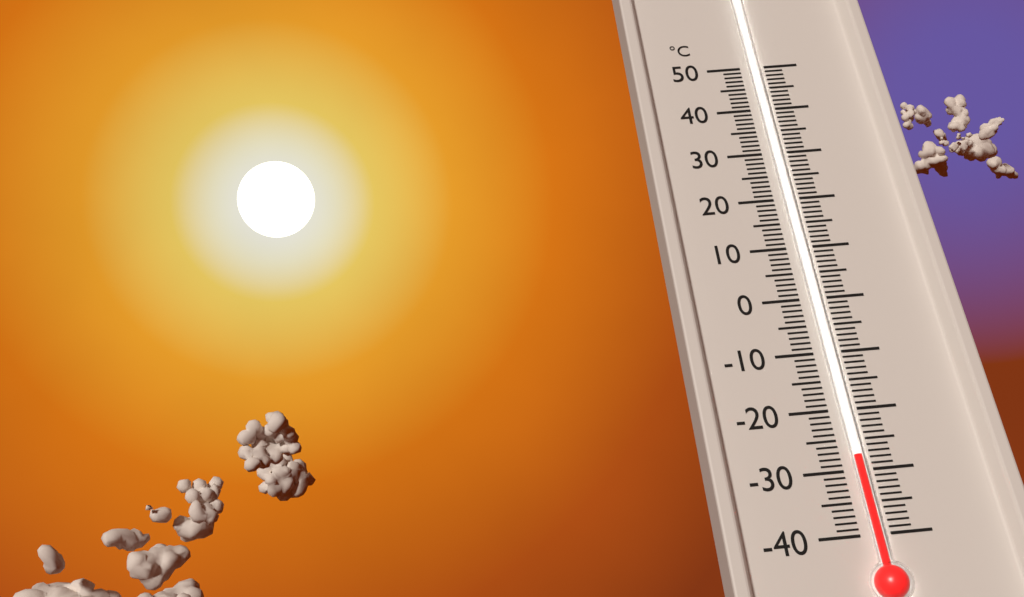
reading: -28 °C
